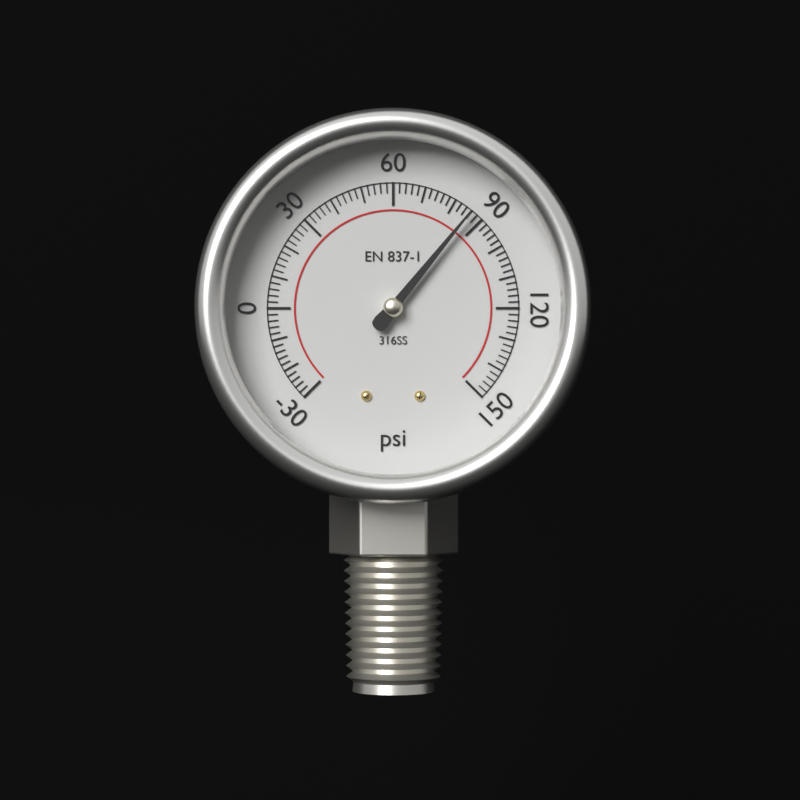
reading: 86 psi
